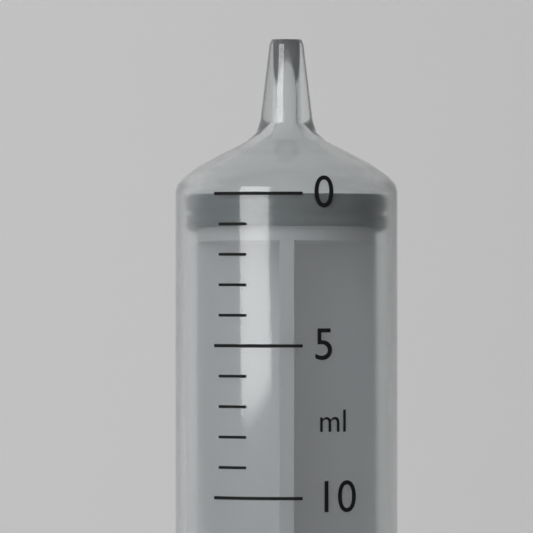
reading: 0 ml
